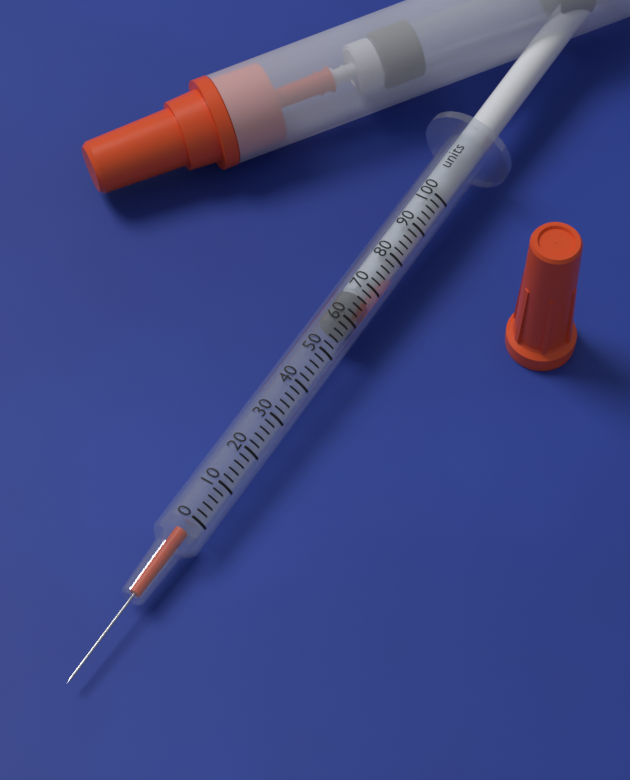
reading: 58 units
